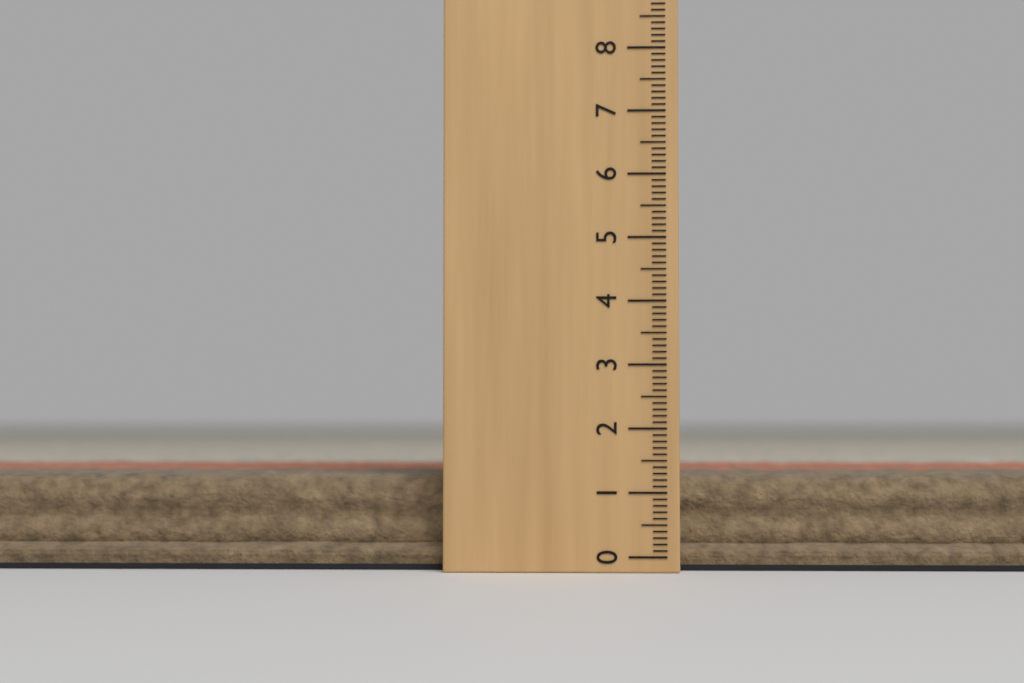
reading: 1.3 (no unit)
